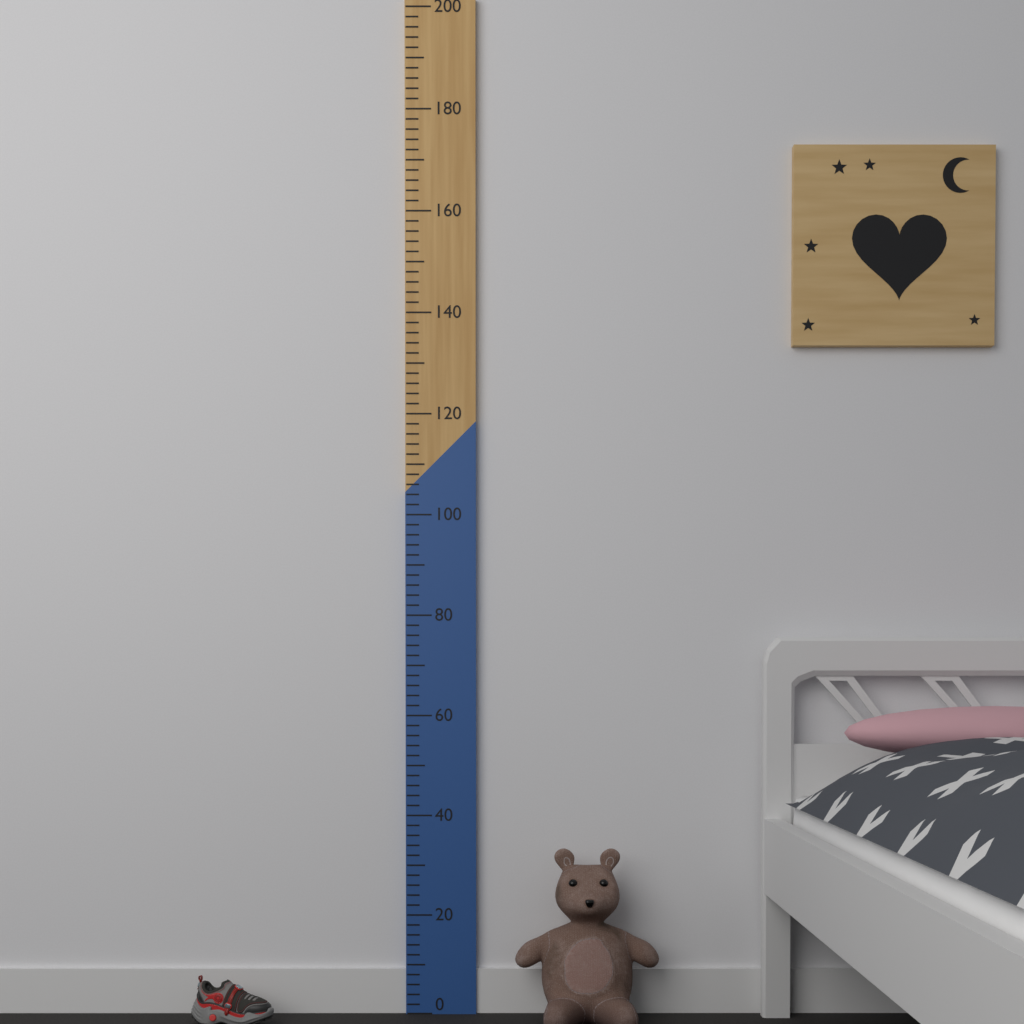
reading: 34 (no unit)
